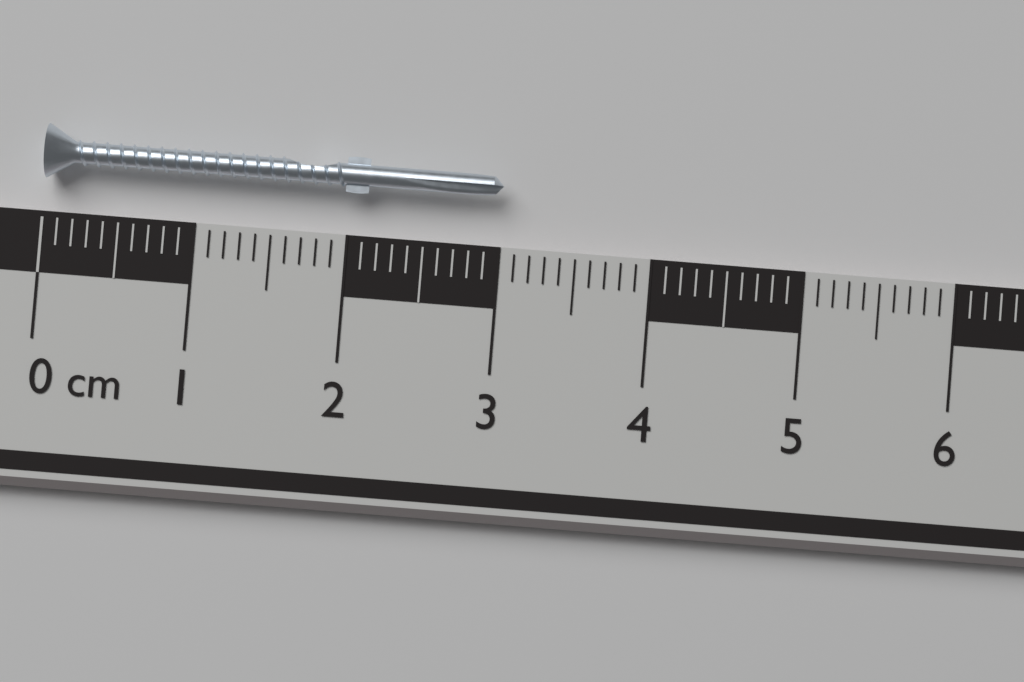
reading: 3.0 cm
